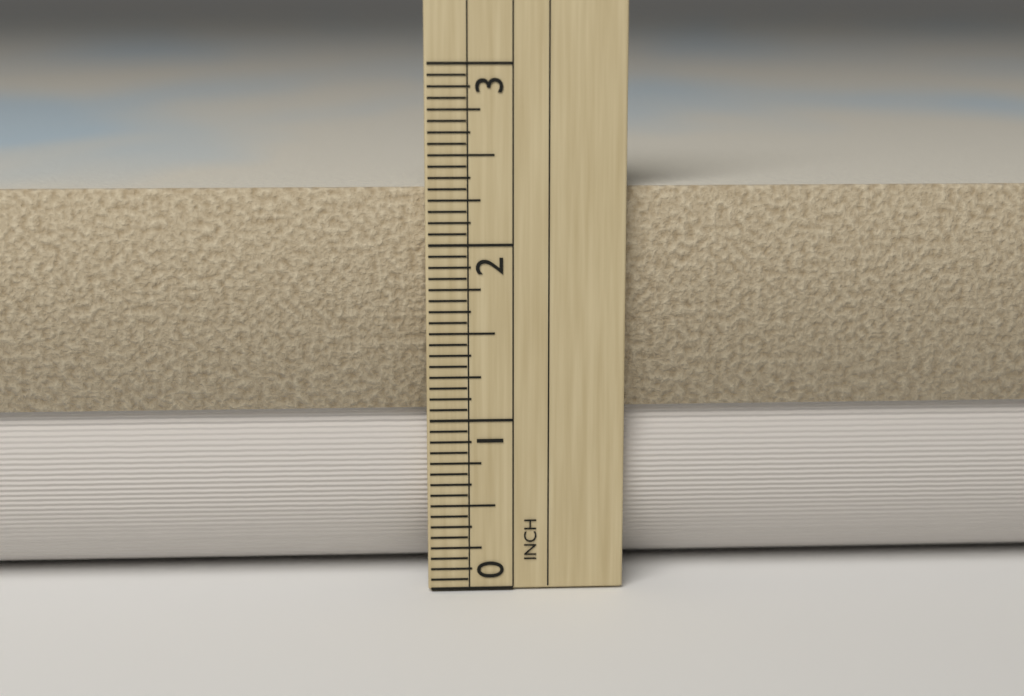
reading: 2.3125 in
